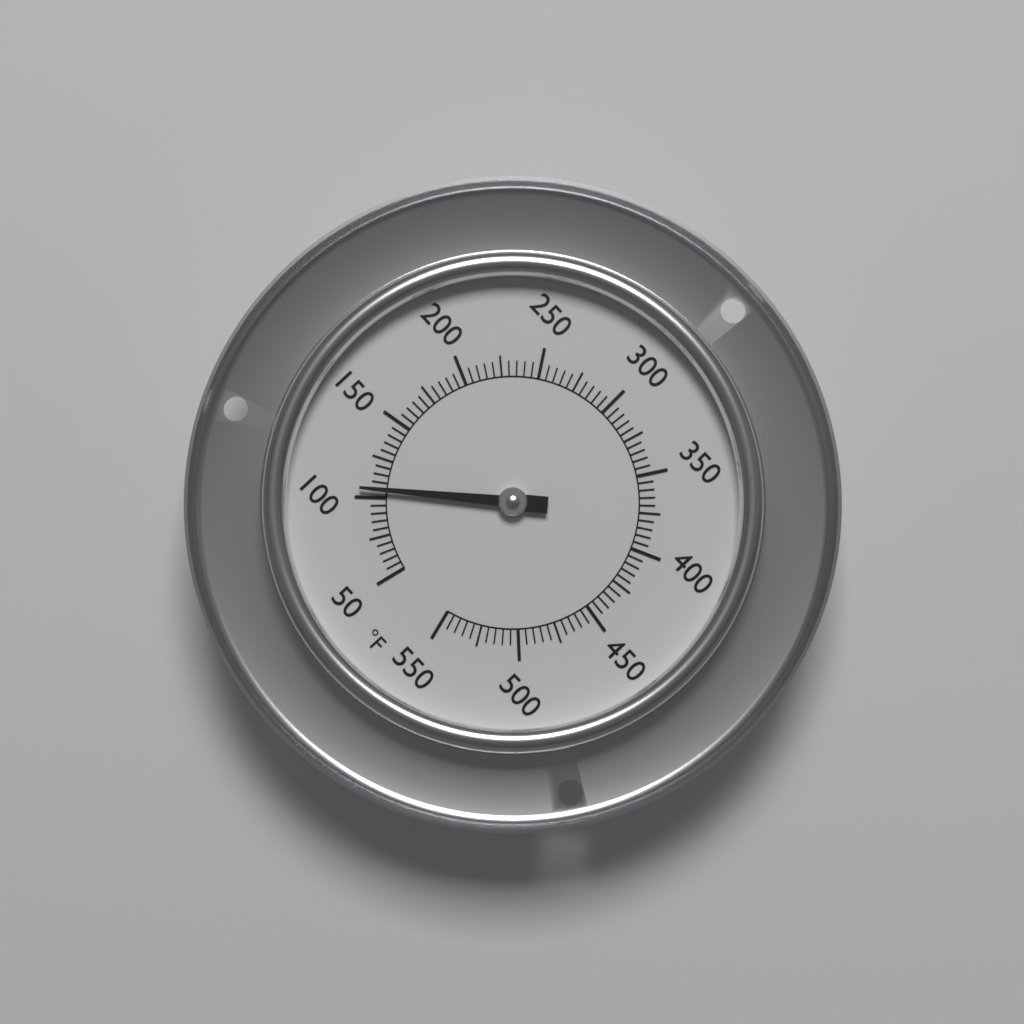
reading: 105 °F
